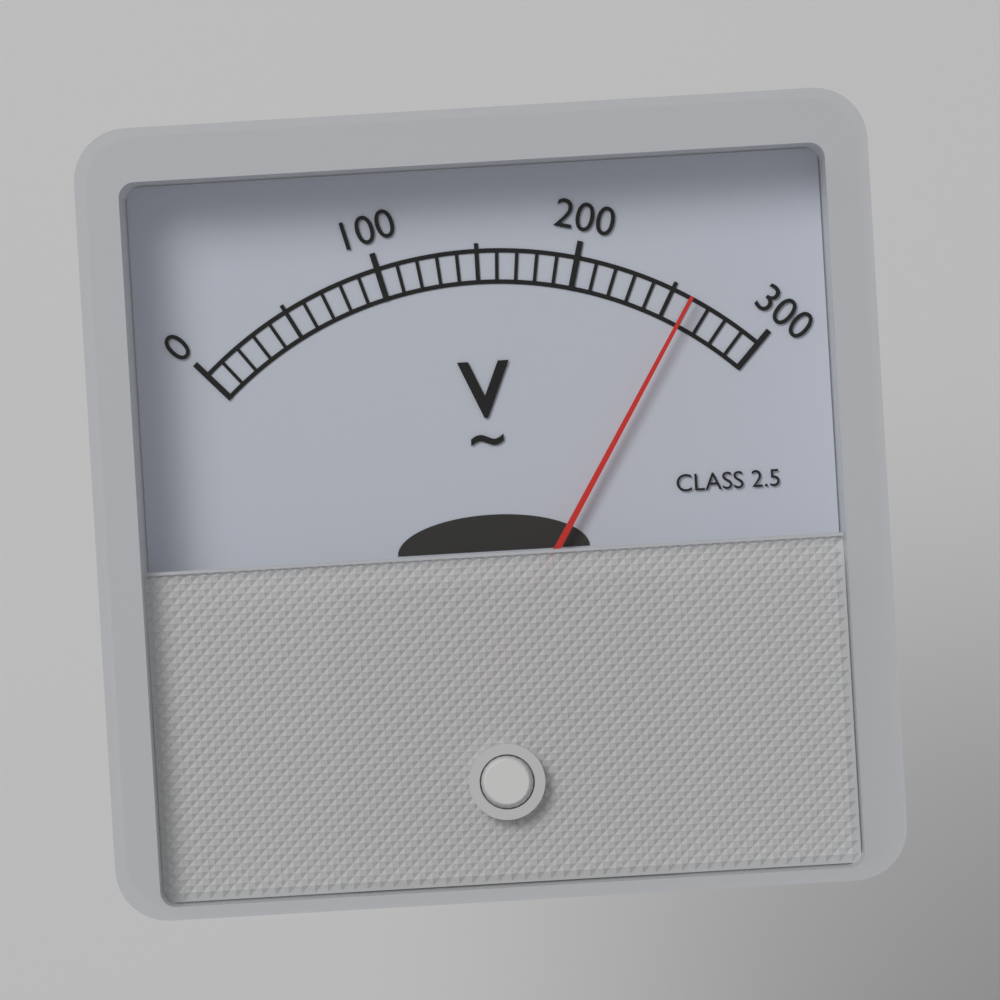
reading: 260 V
